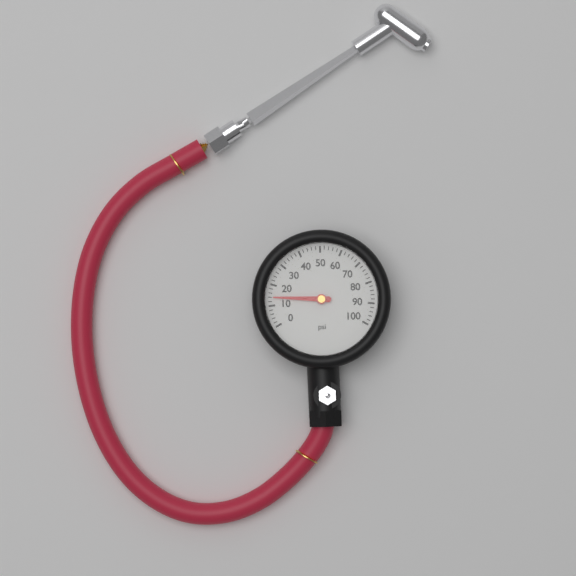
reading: 14 psi
